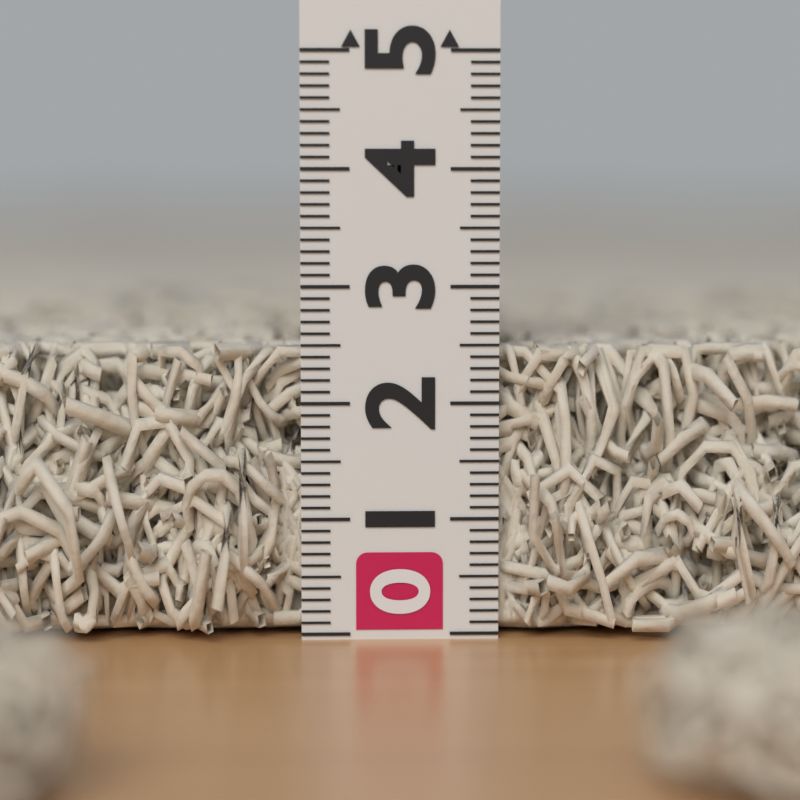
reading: 2.5 (no unit)
